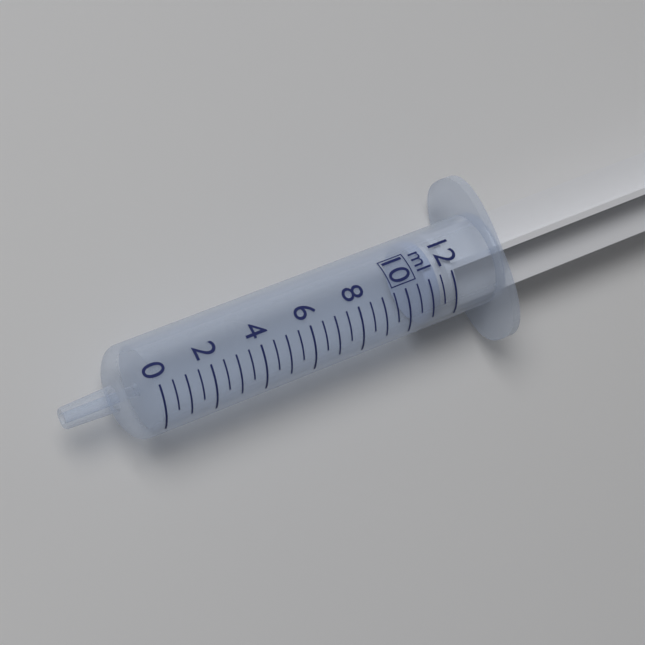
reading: 11.0 ml
